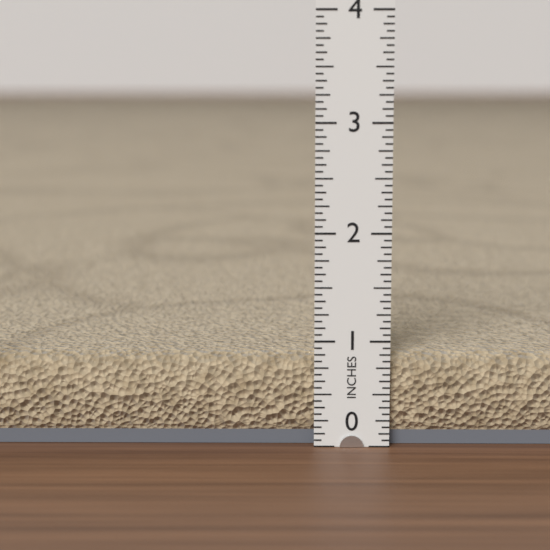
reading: 0.8750 in
